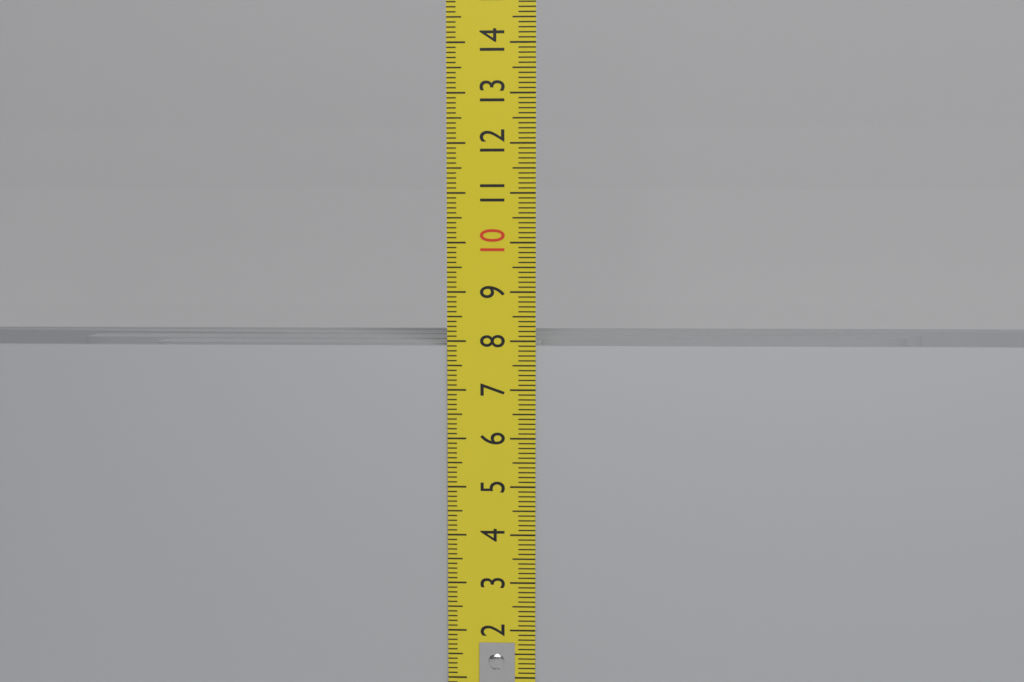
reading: 7.9 cm
